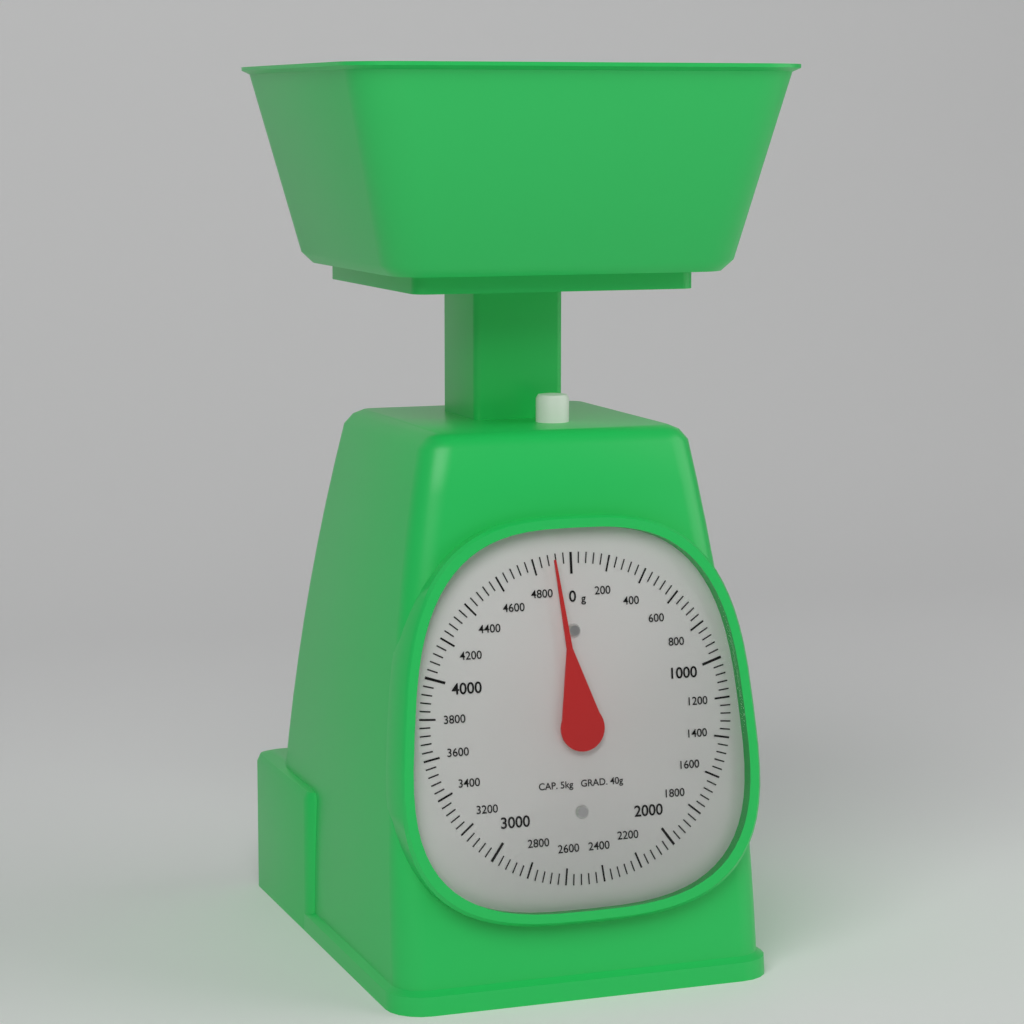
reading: 4900 g
